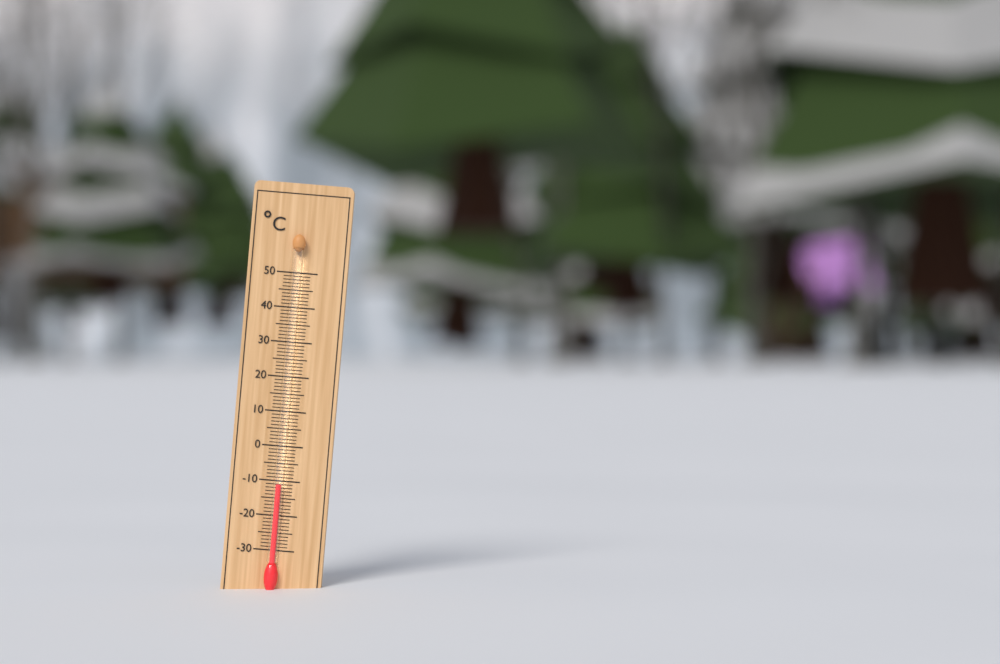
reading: -11 °C
